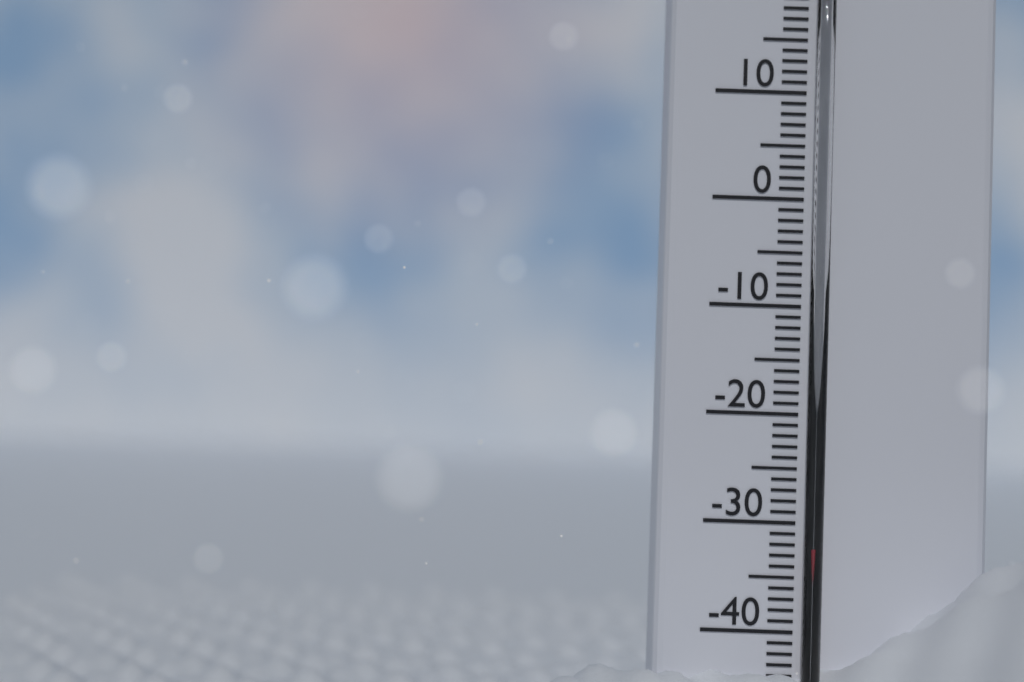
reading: -32 °C
